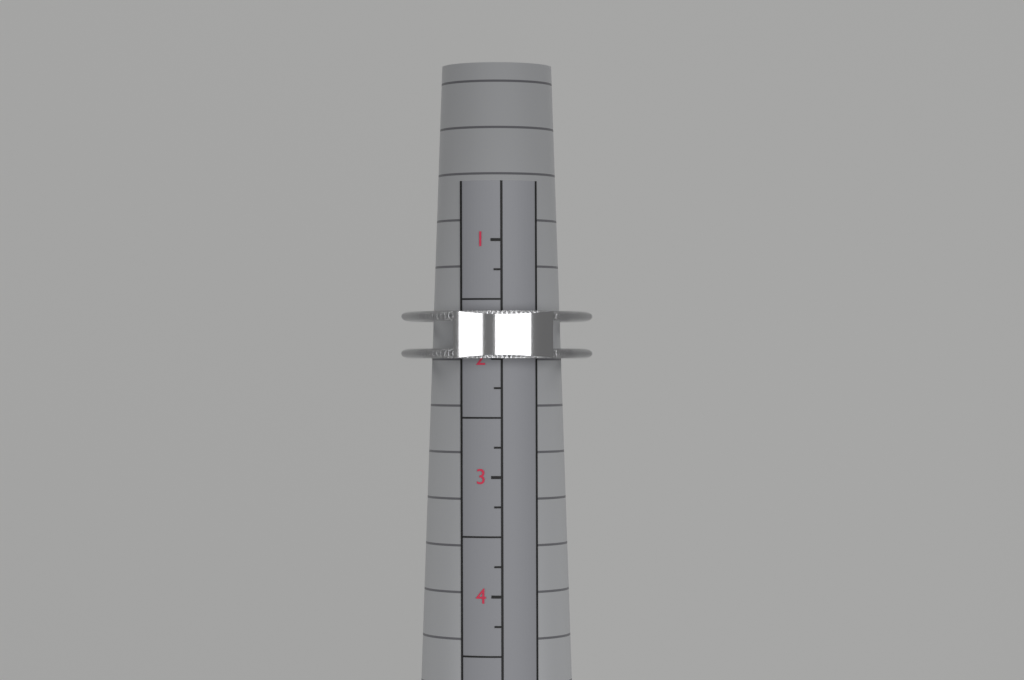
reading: 2.00 (no unit)
